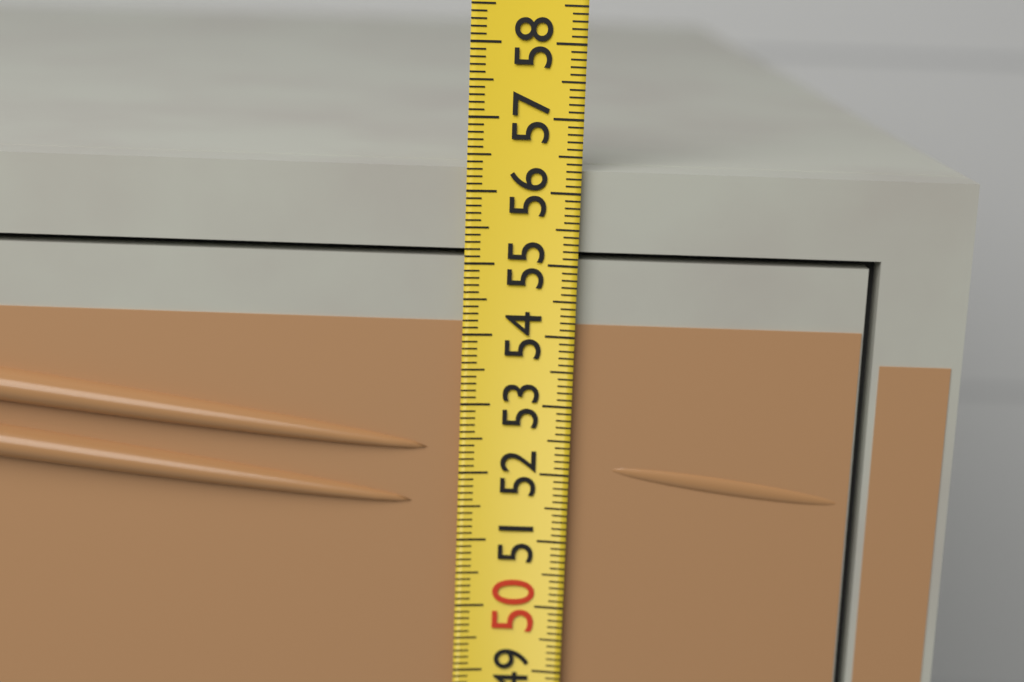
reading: 56.3 (no unit)
